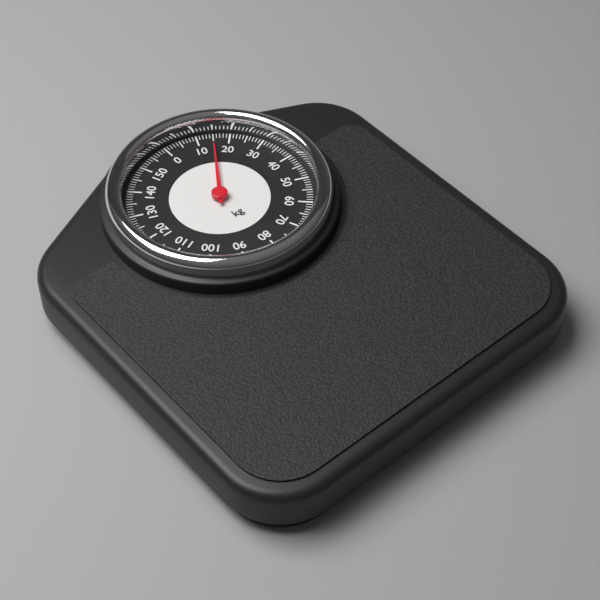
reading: 15 kg
